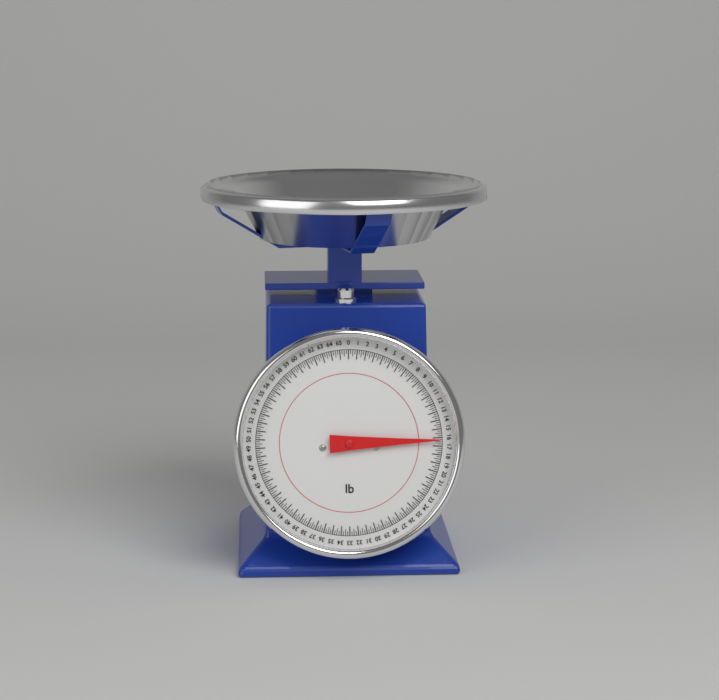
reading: 16.25 lb
